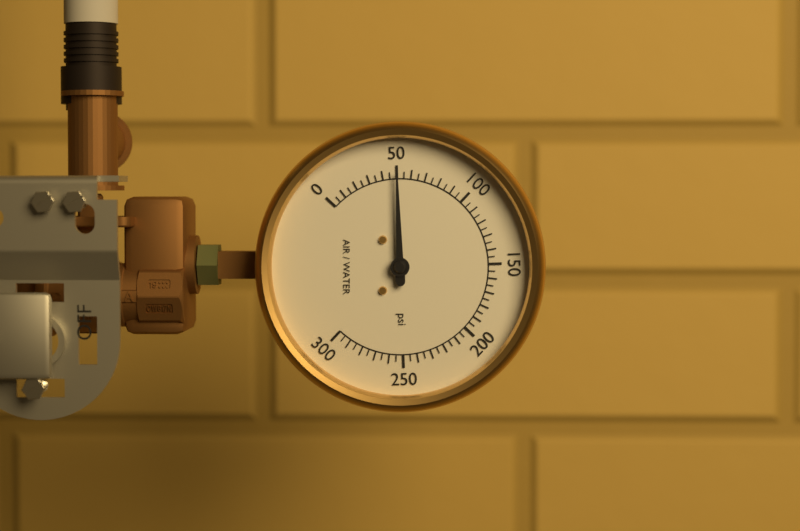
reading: 50 psi
